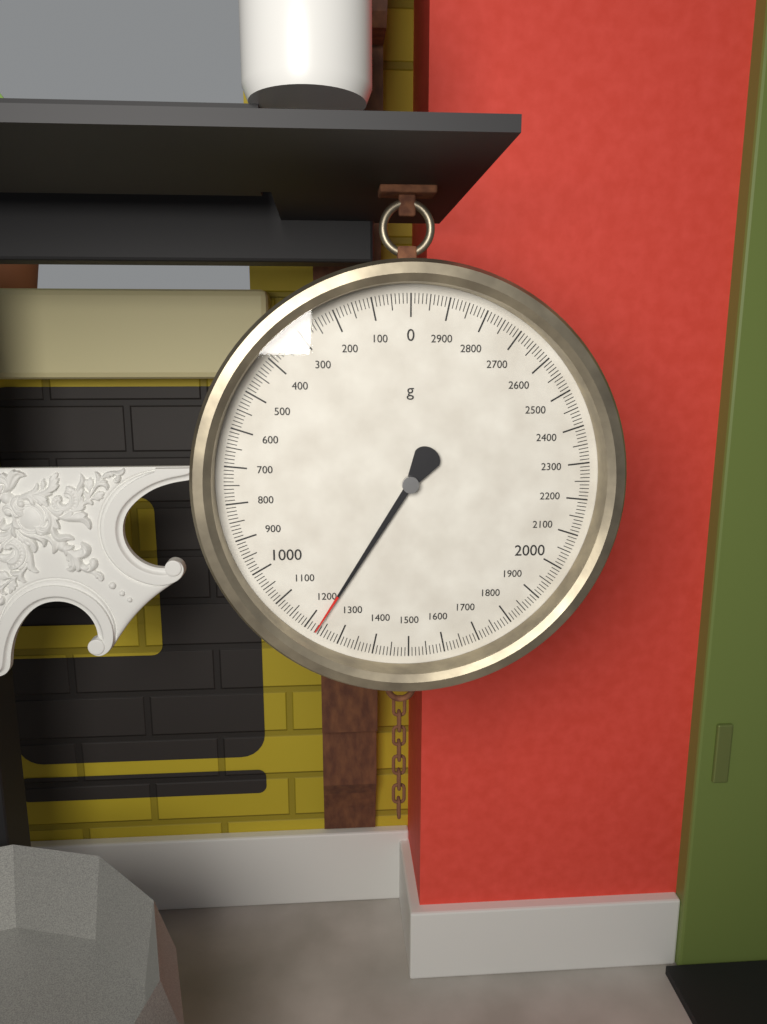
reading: 1230 g
